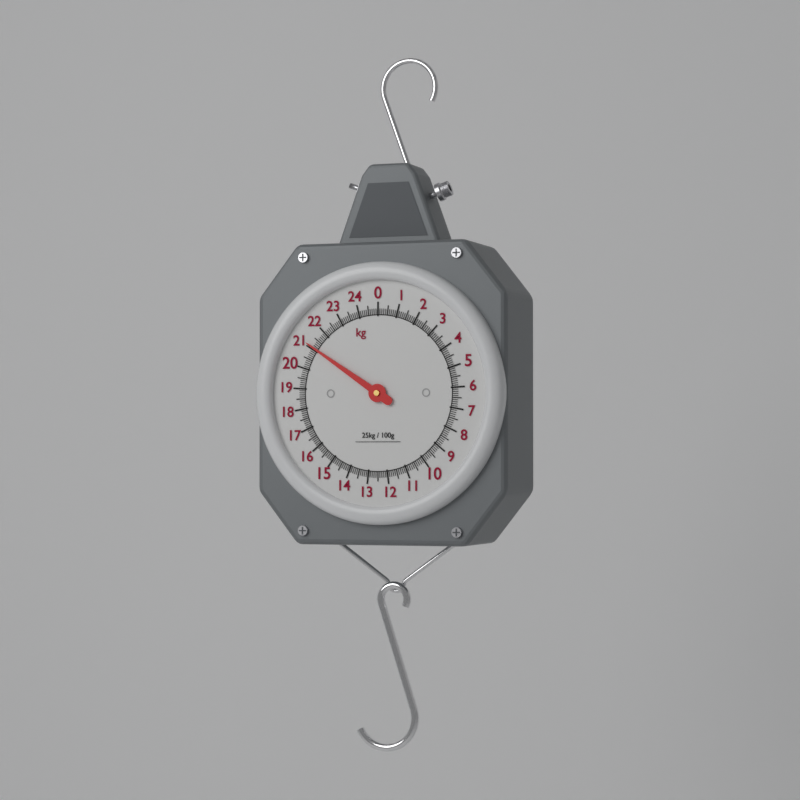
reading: 21.1 kg
